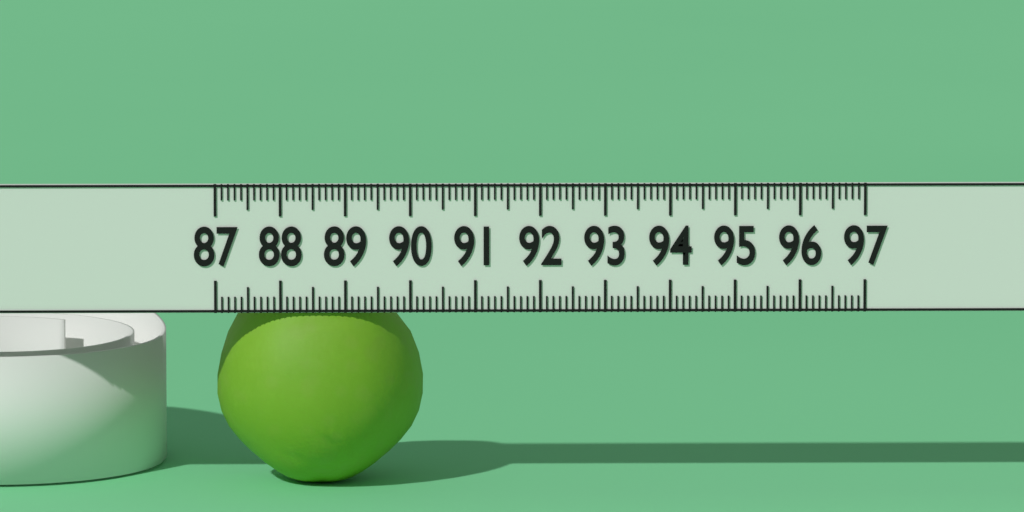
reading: 90.2 (no unit)
